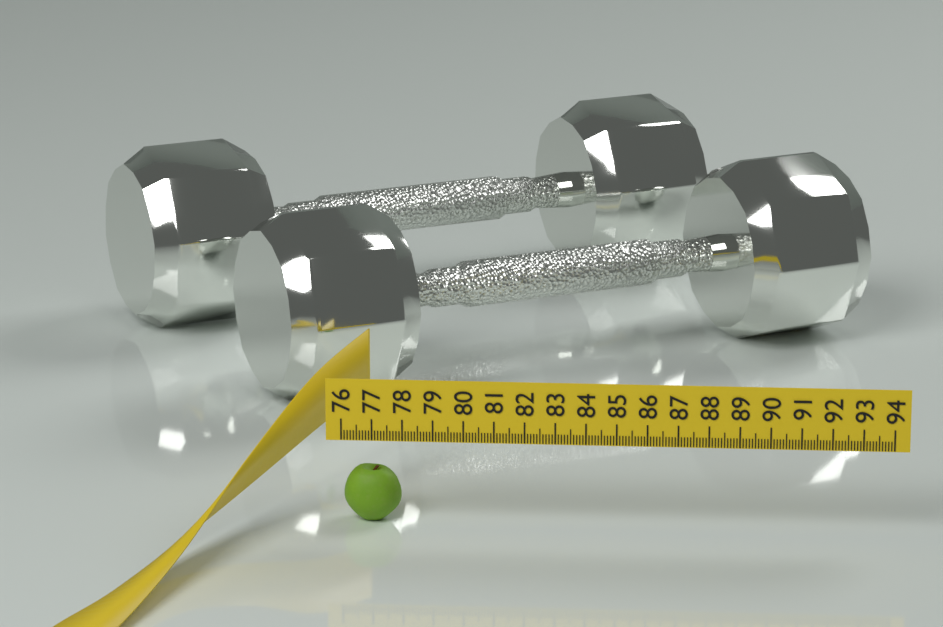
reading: 77.9 (no unit)
